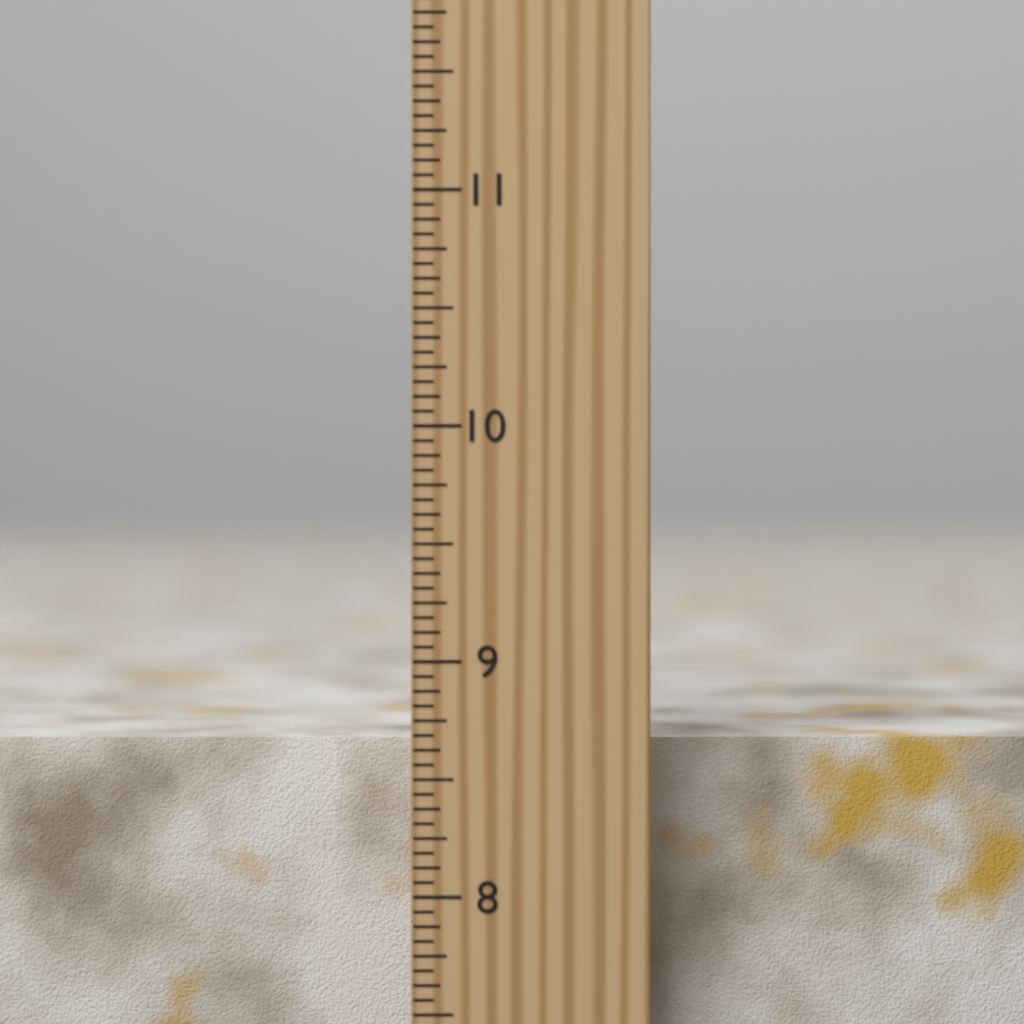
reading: 8.6250 inch
